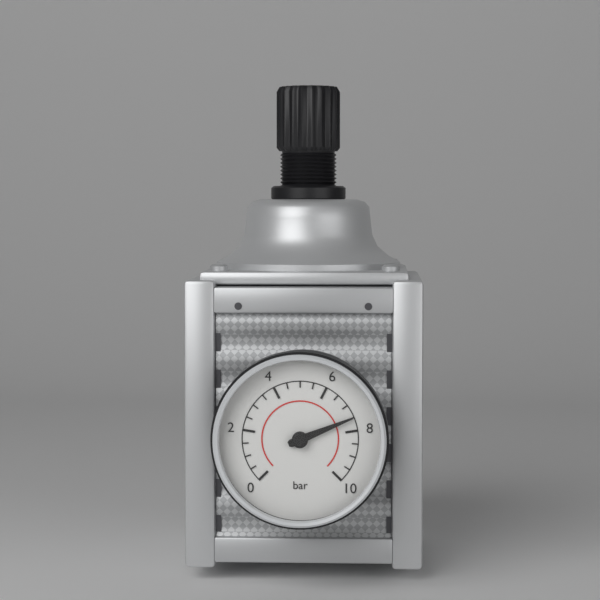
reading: 7.5 bar
